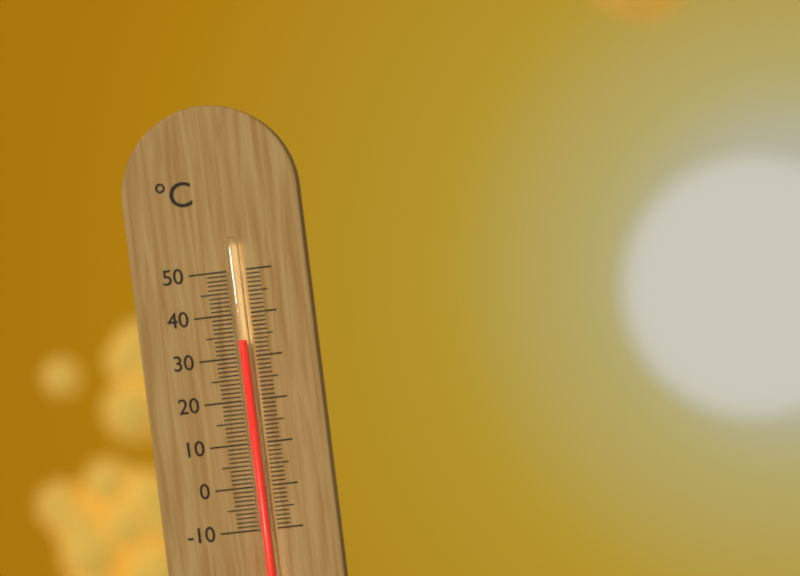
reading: 34 °C
